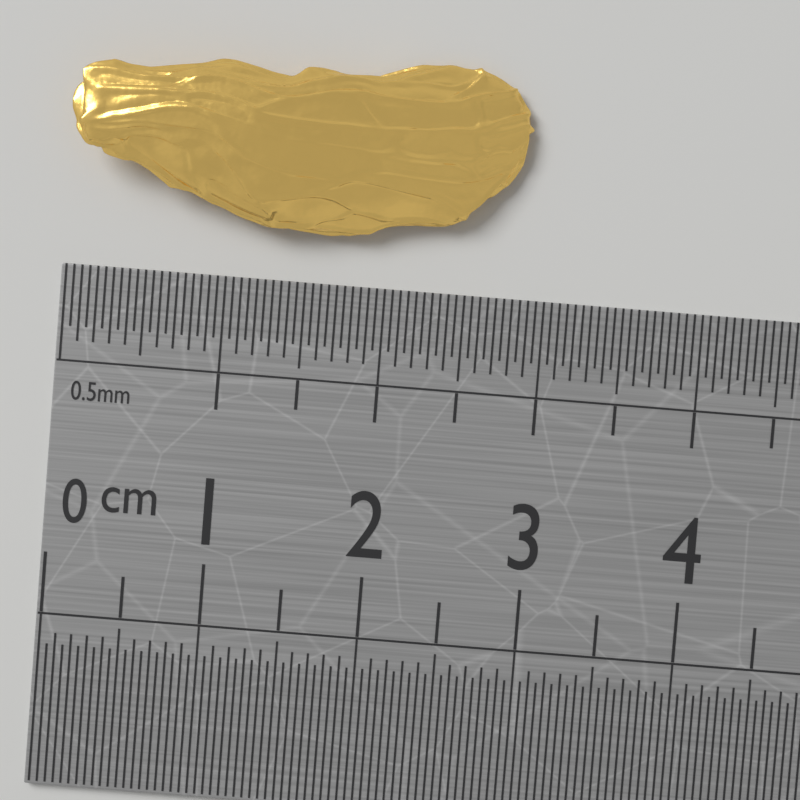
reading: 2.85 cm
